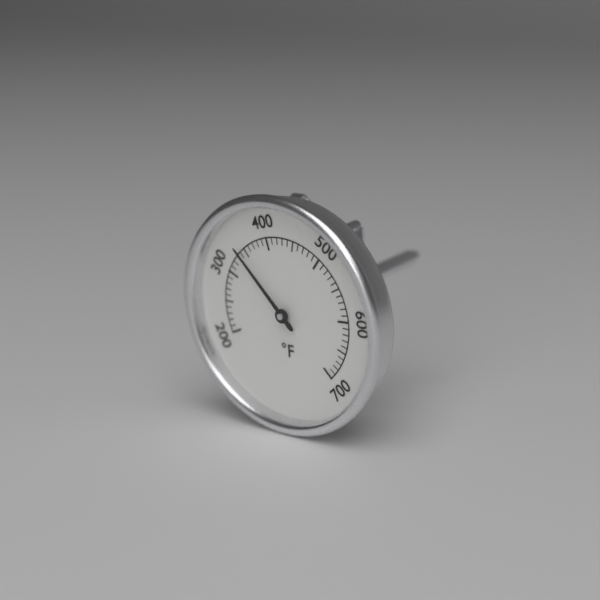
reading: 340 °F
